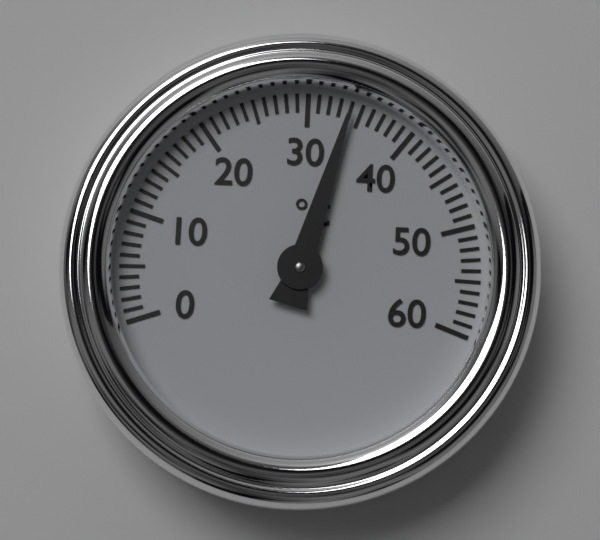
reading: 34 °C
